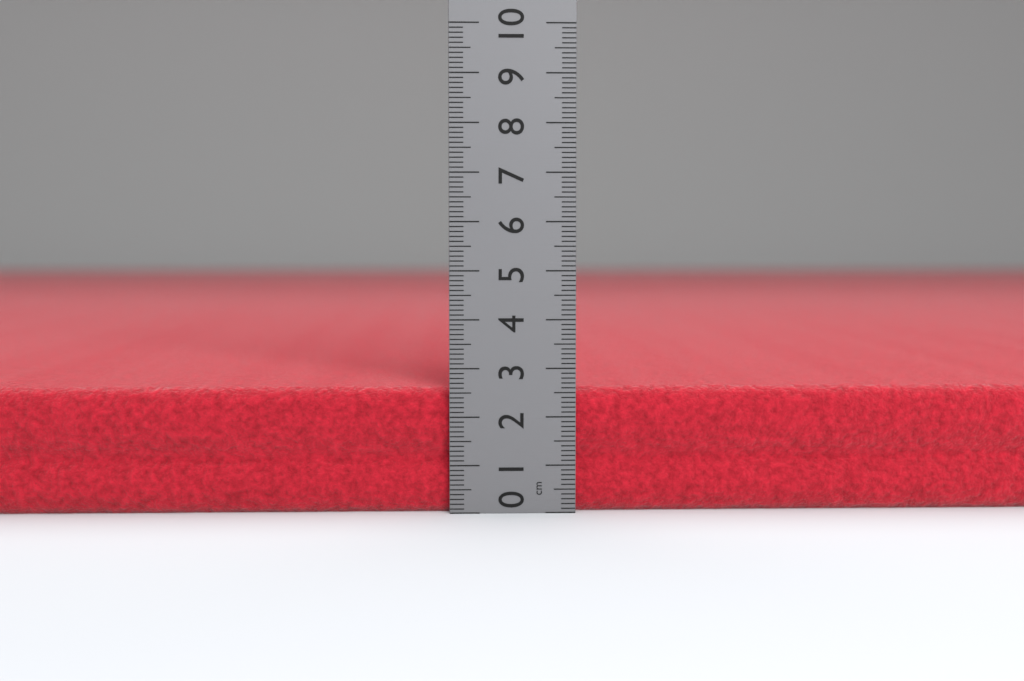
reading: 2.6 cm
